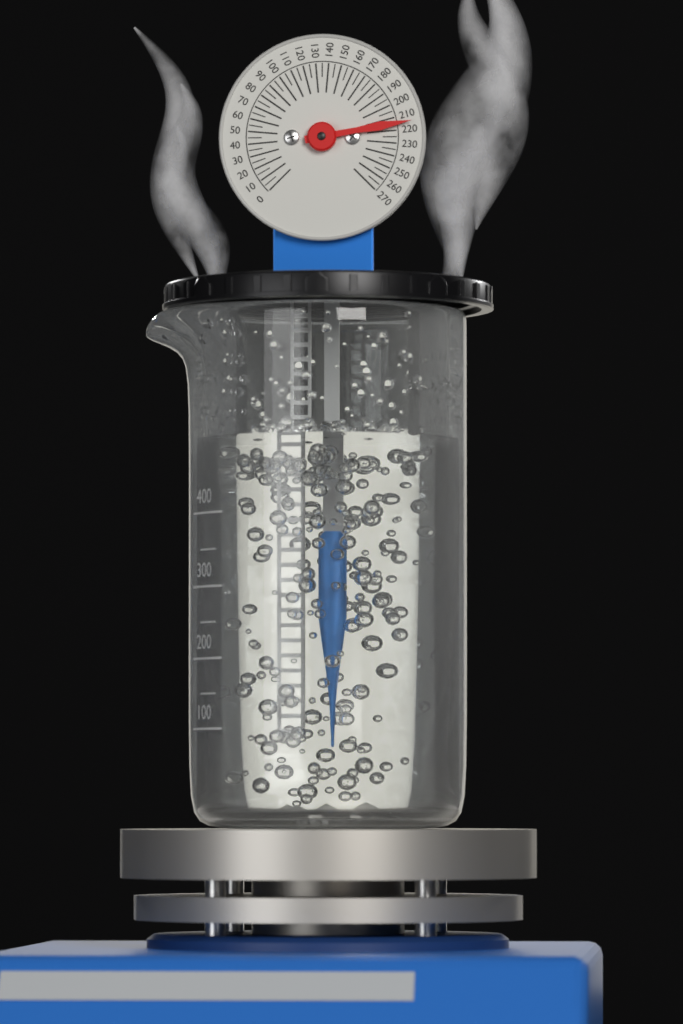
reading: 215 (no unit)
